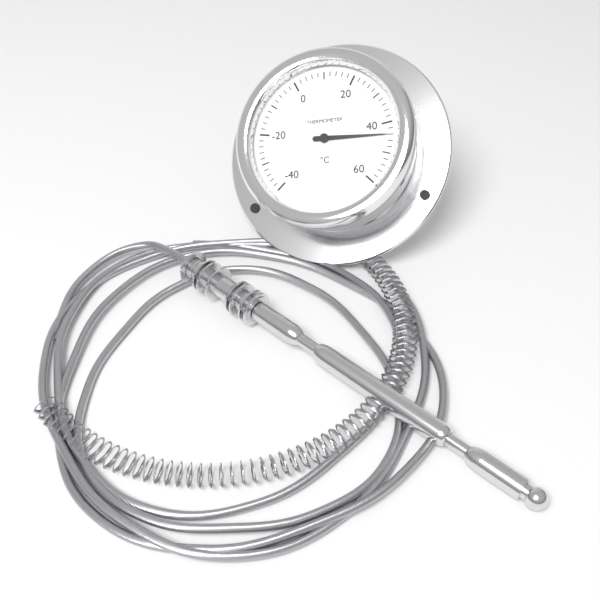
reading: 44 °C
